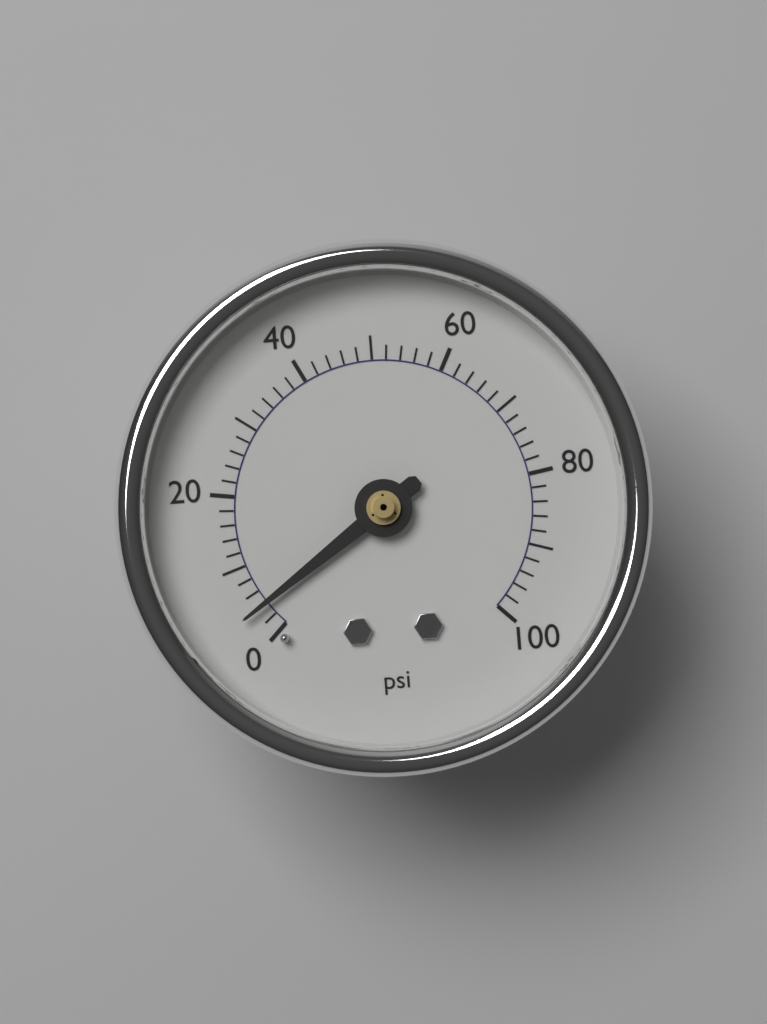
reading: 4 psi
